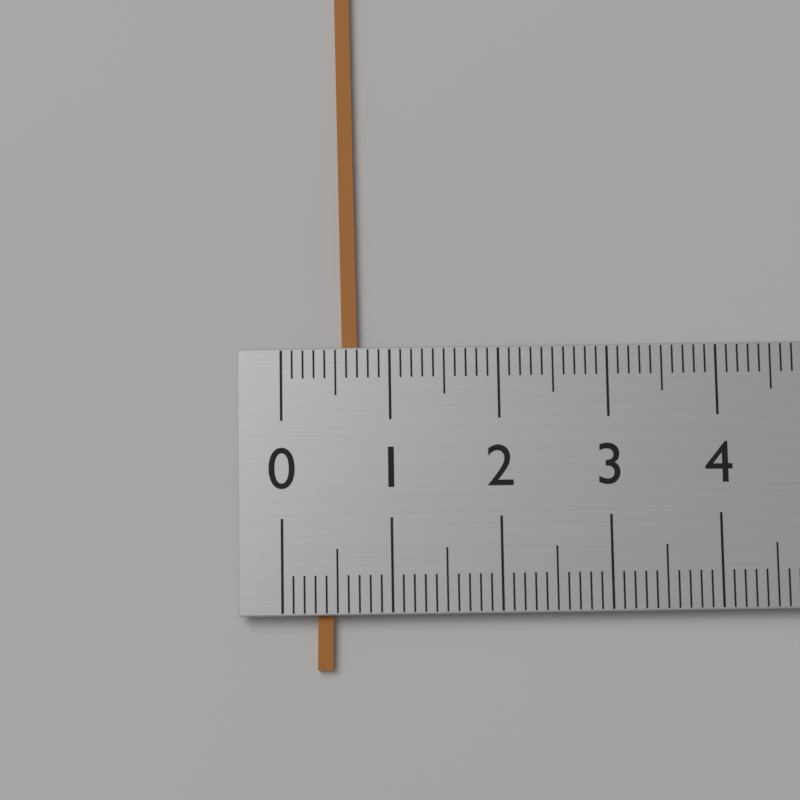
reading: 0.7 (no unit)
